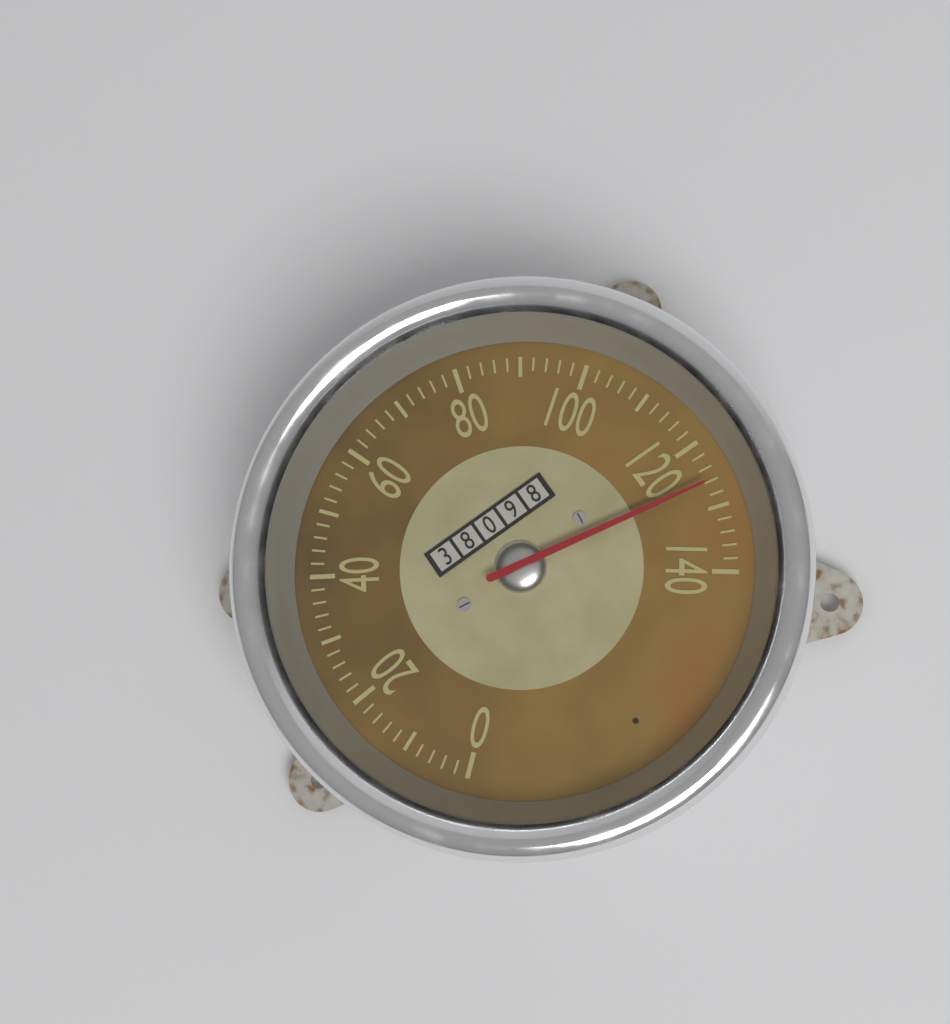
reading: 126 (no unit)
